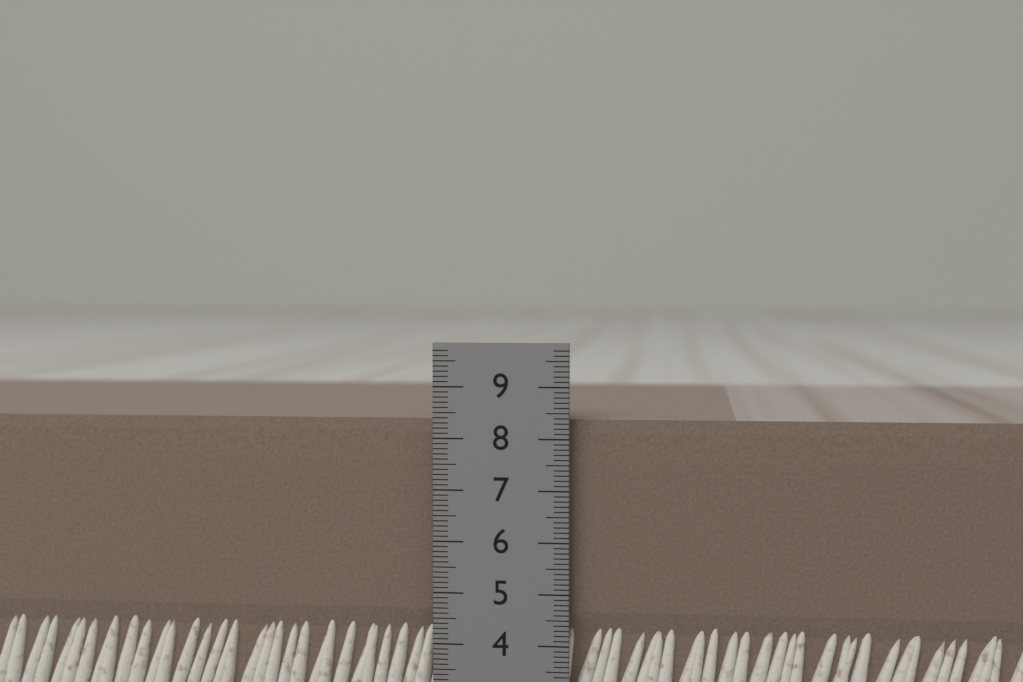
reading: 8.4 cm
